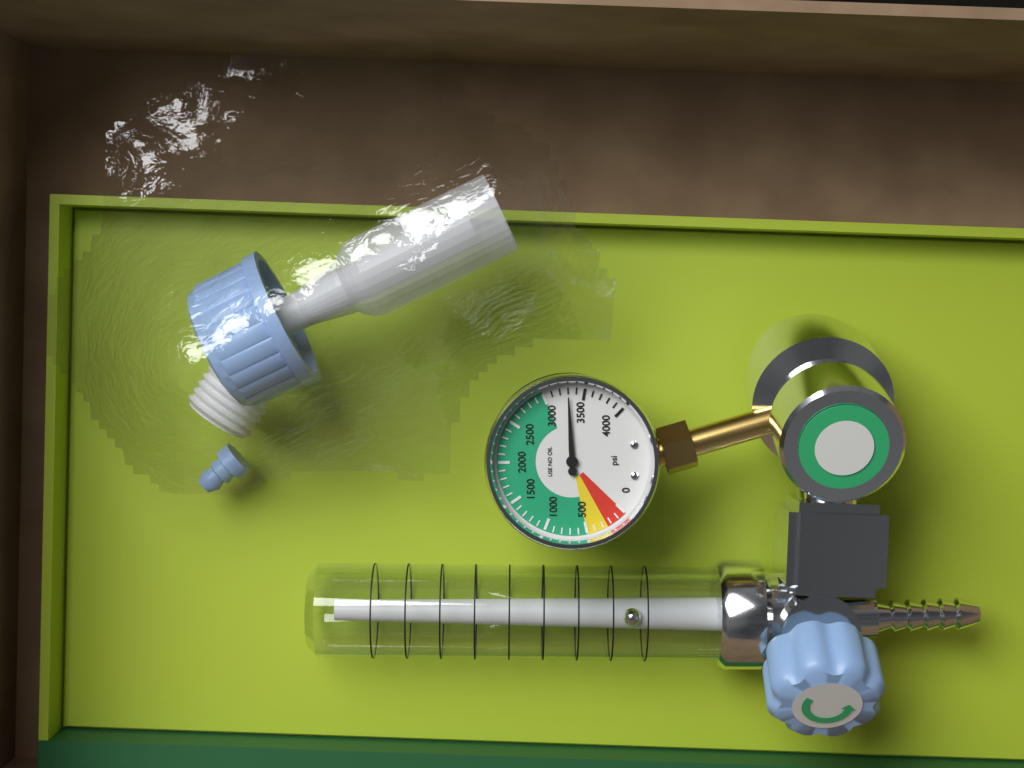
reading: 3300 psi
